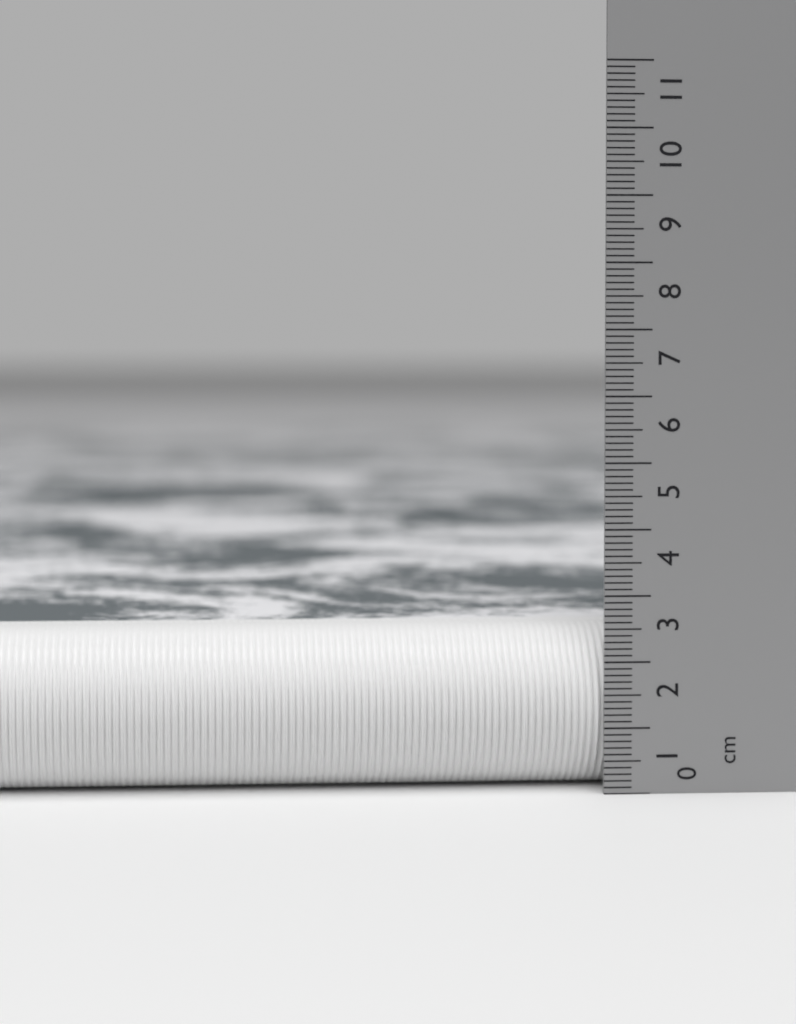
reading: 2.5 cm
